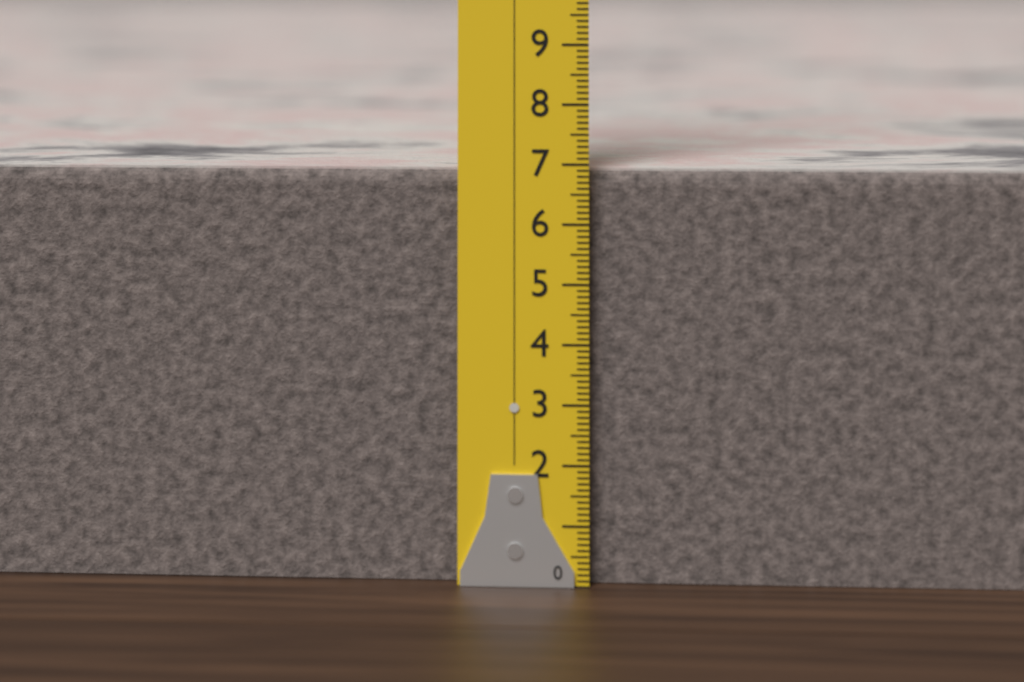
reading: 6.9 (no unit)
